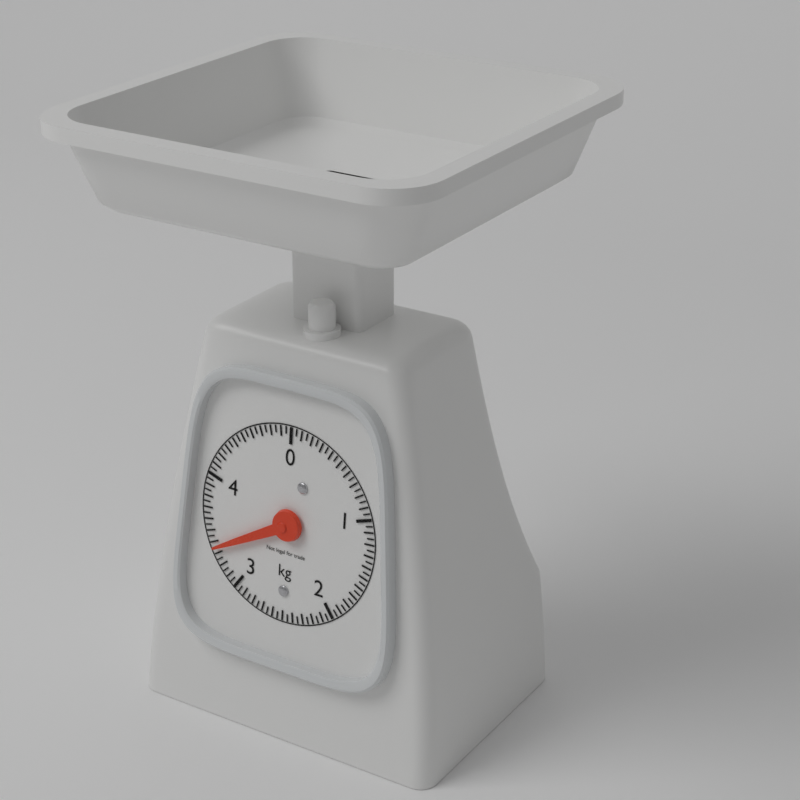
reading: 3.35 kg
